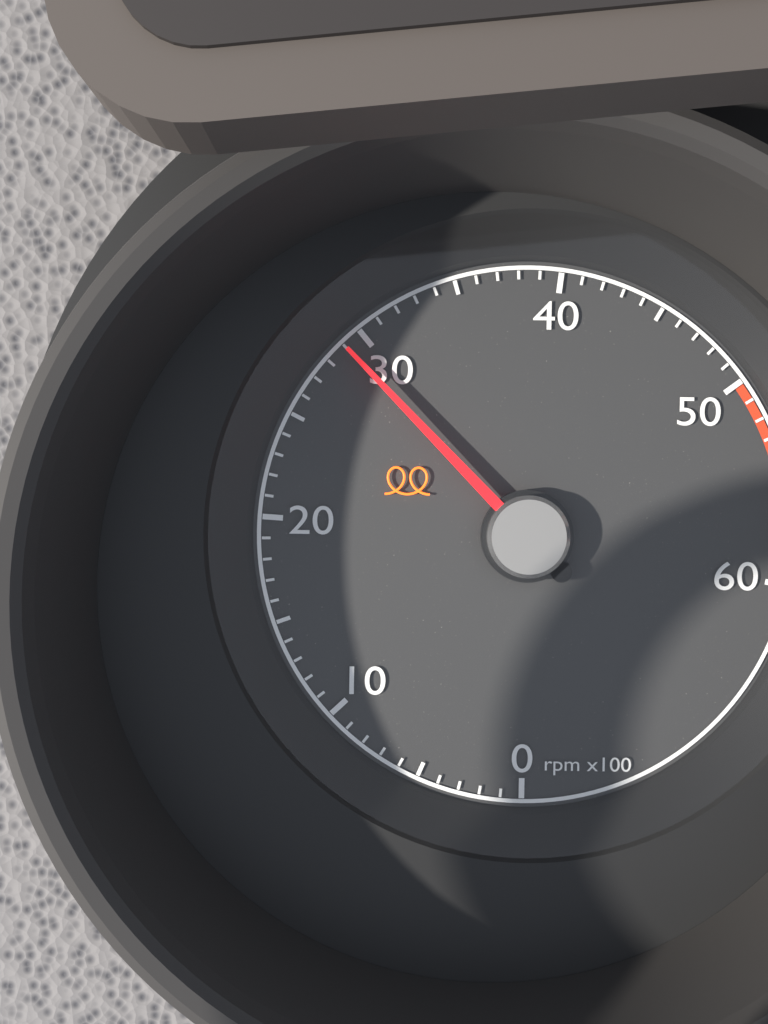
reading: 2900 rpm
